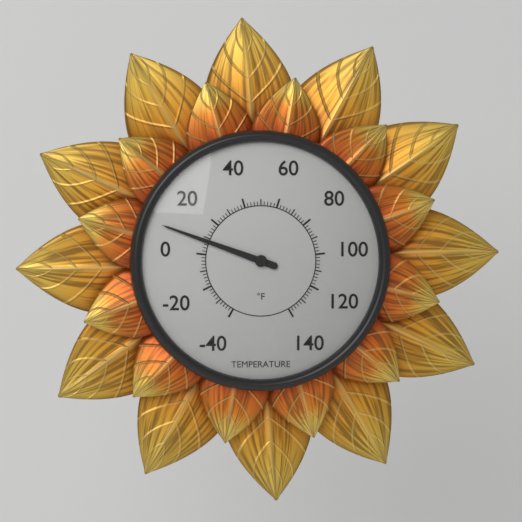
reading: 8 °F
